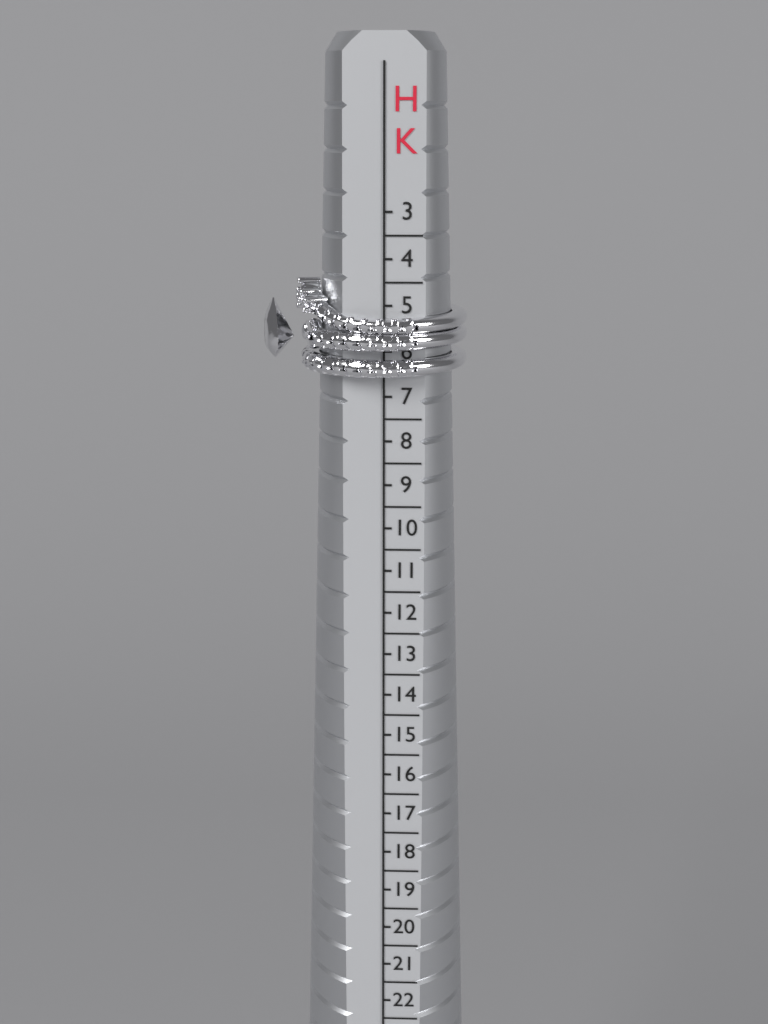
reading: 6.5 HK
